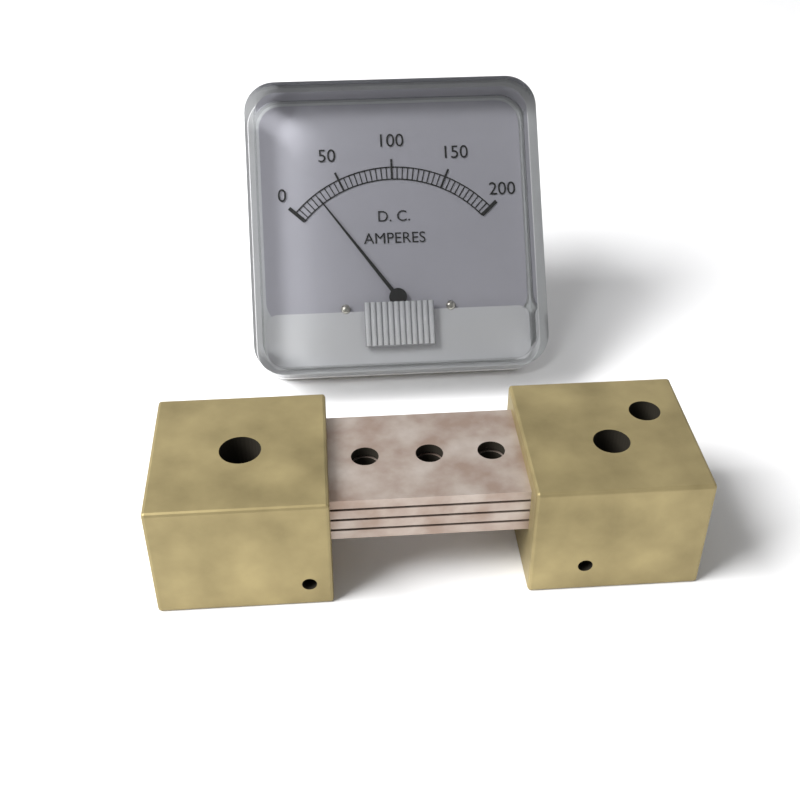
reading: 25 A
